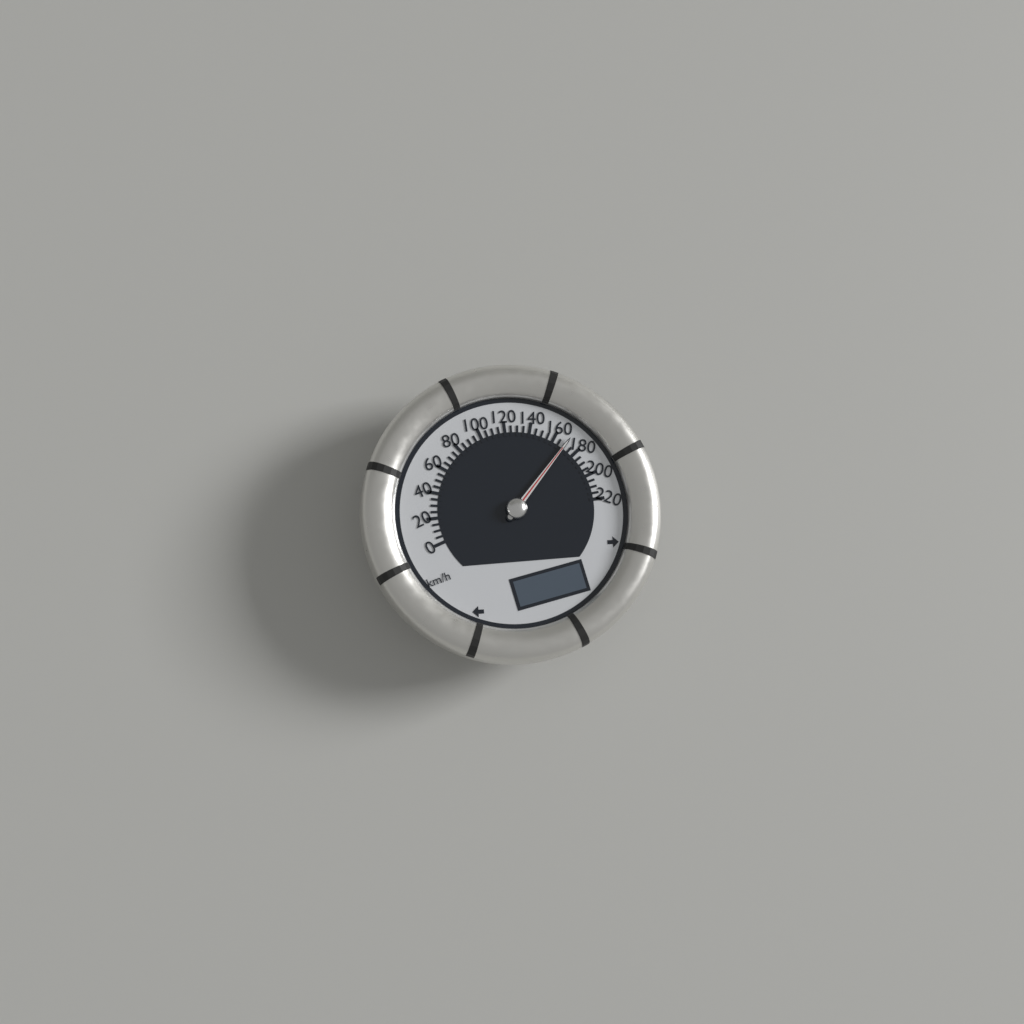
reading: 170 km/h
